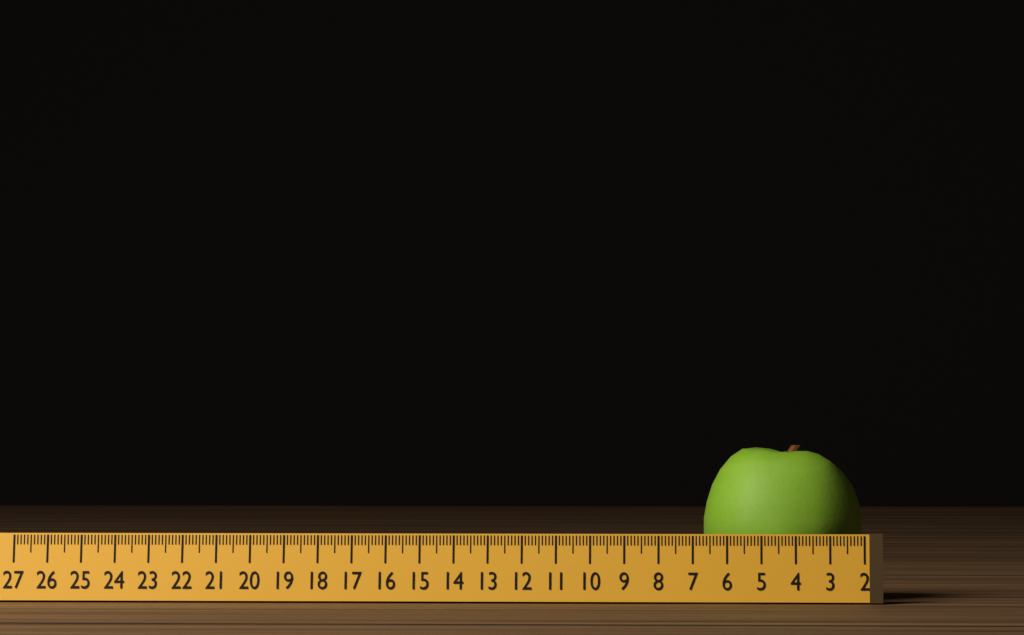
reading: 6.7 (no unit)
